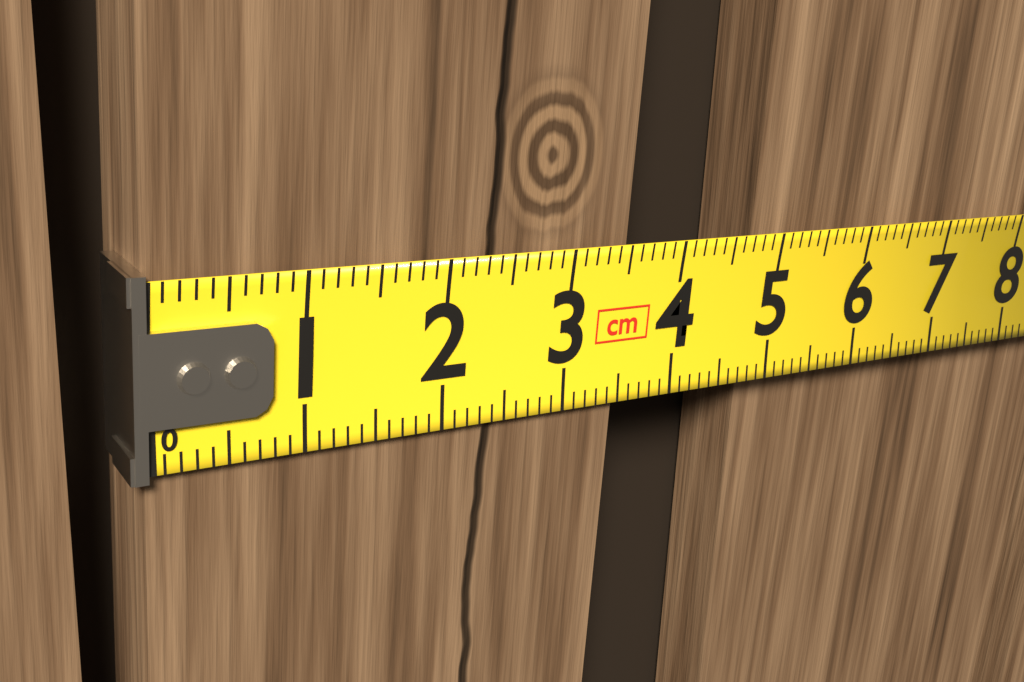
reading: 3.5 cm
